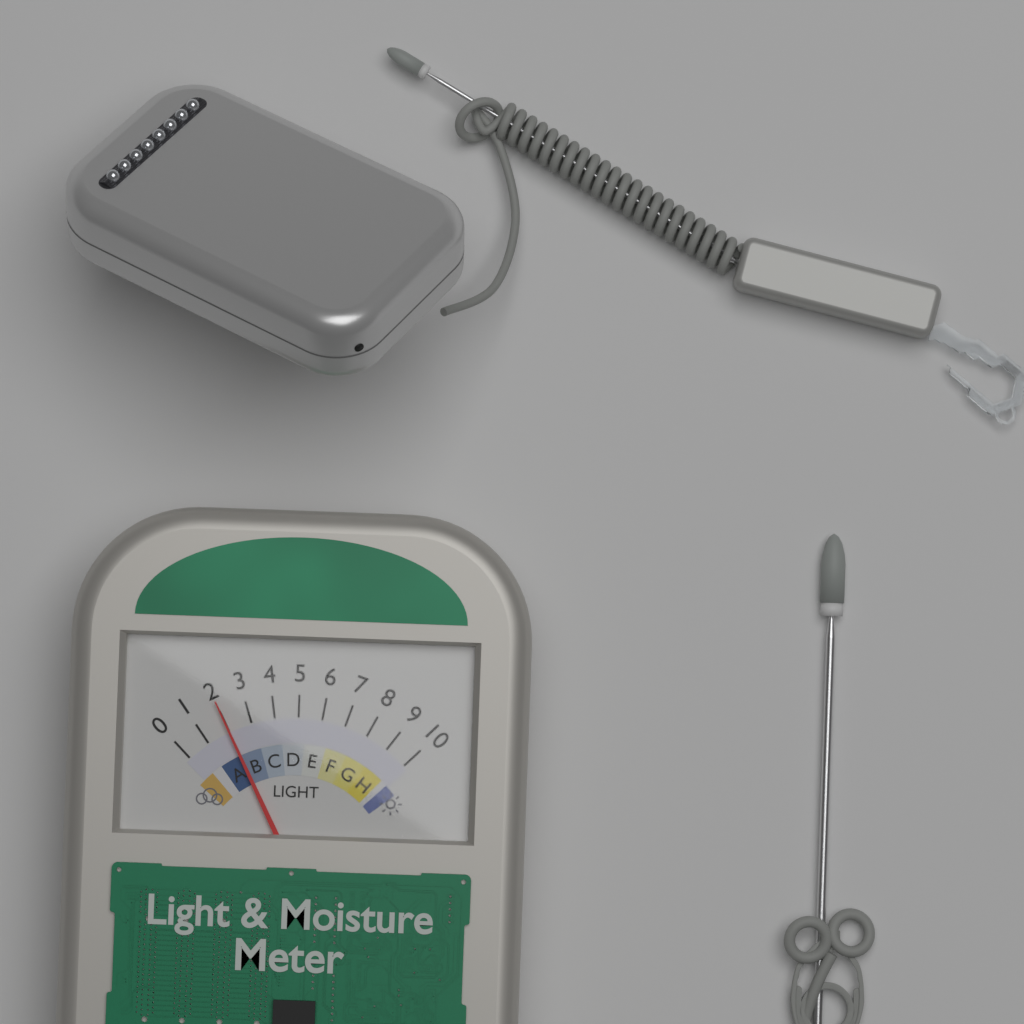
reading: 2 (no unit)
